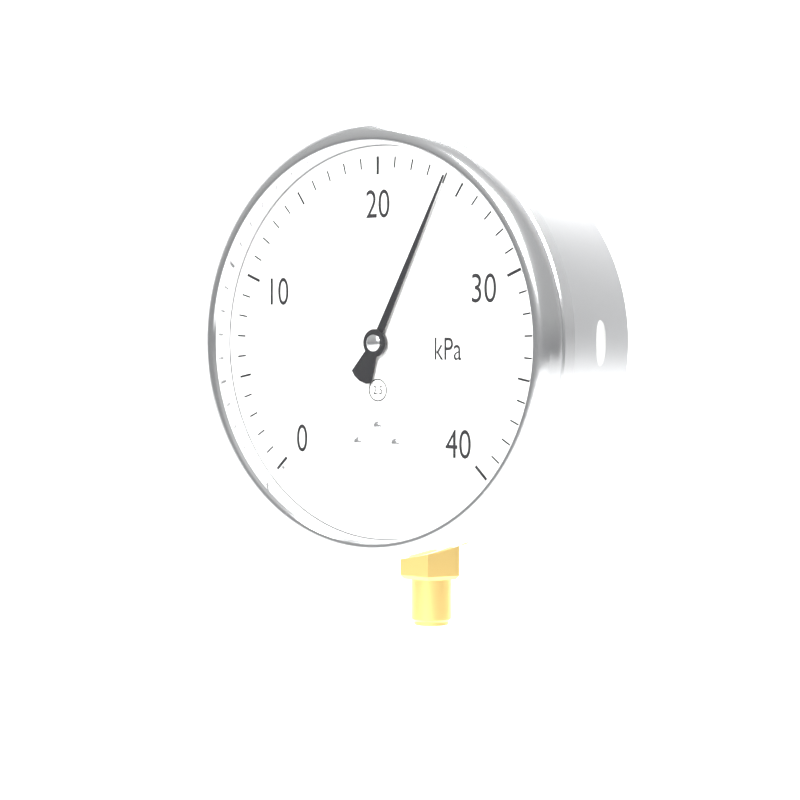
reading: 24 kPa
